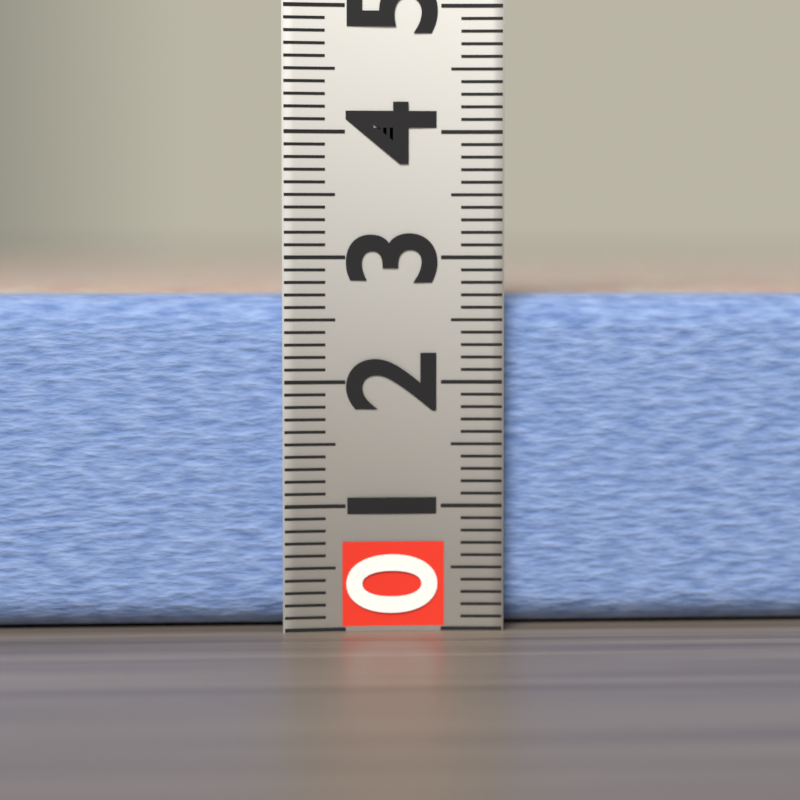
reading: 2.7 (no unit)
